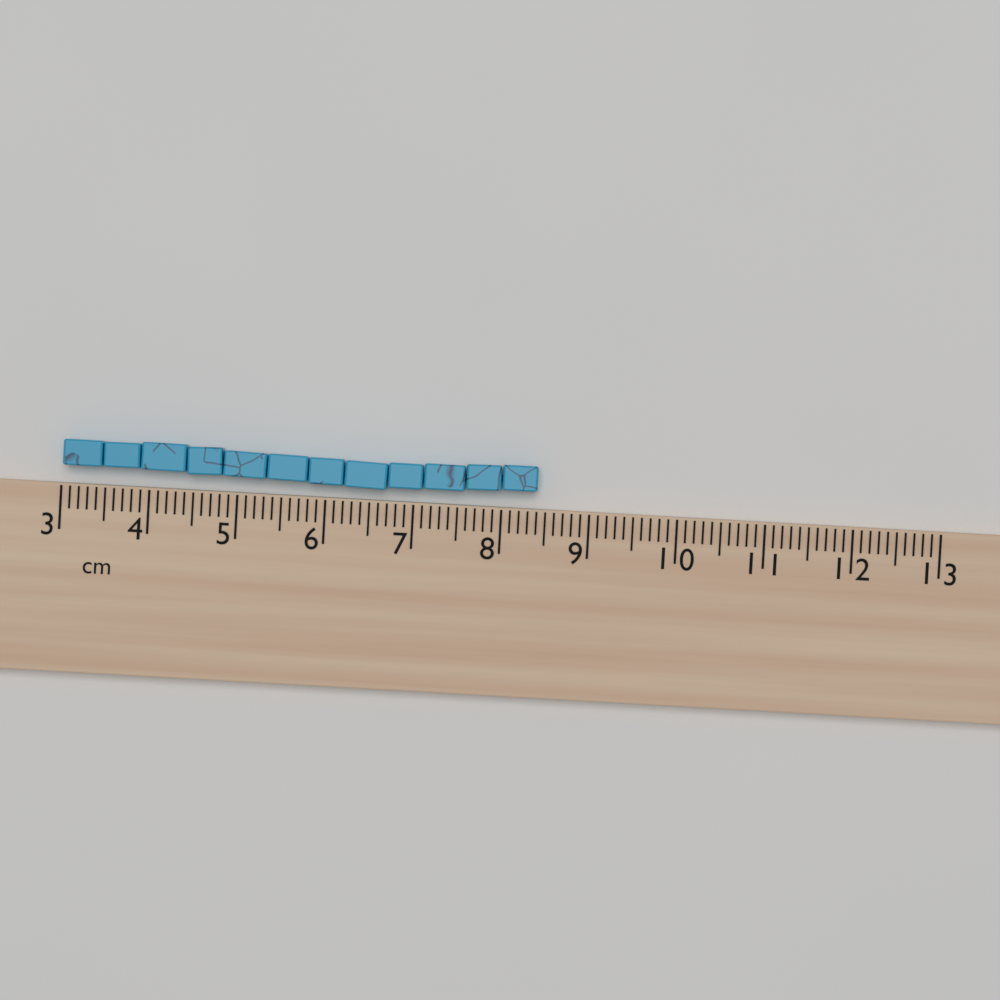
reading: 8.4 cm
